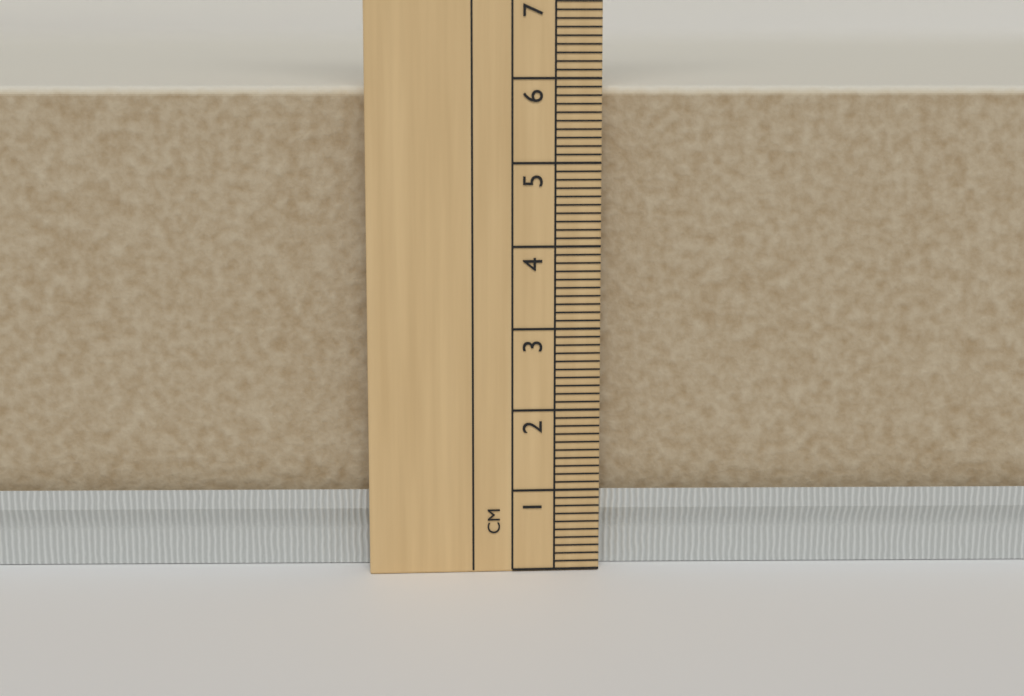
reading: 5.9 cm
